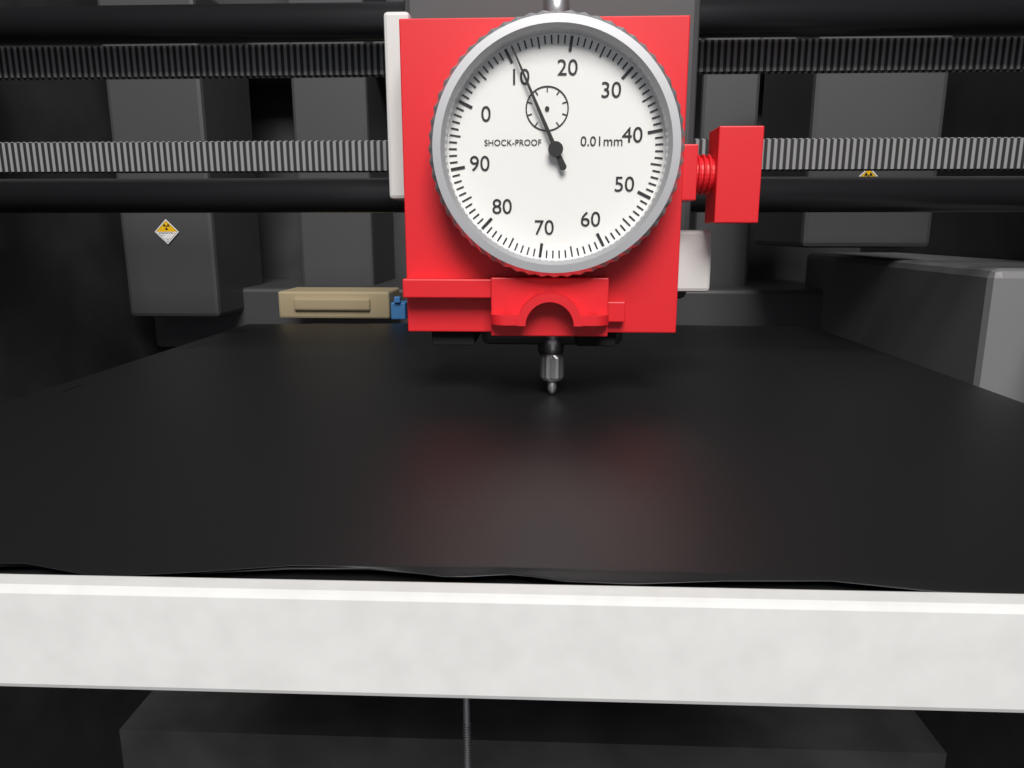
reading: 11 0.01mm
